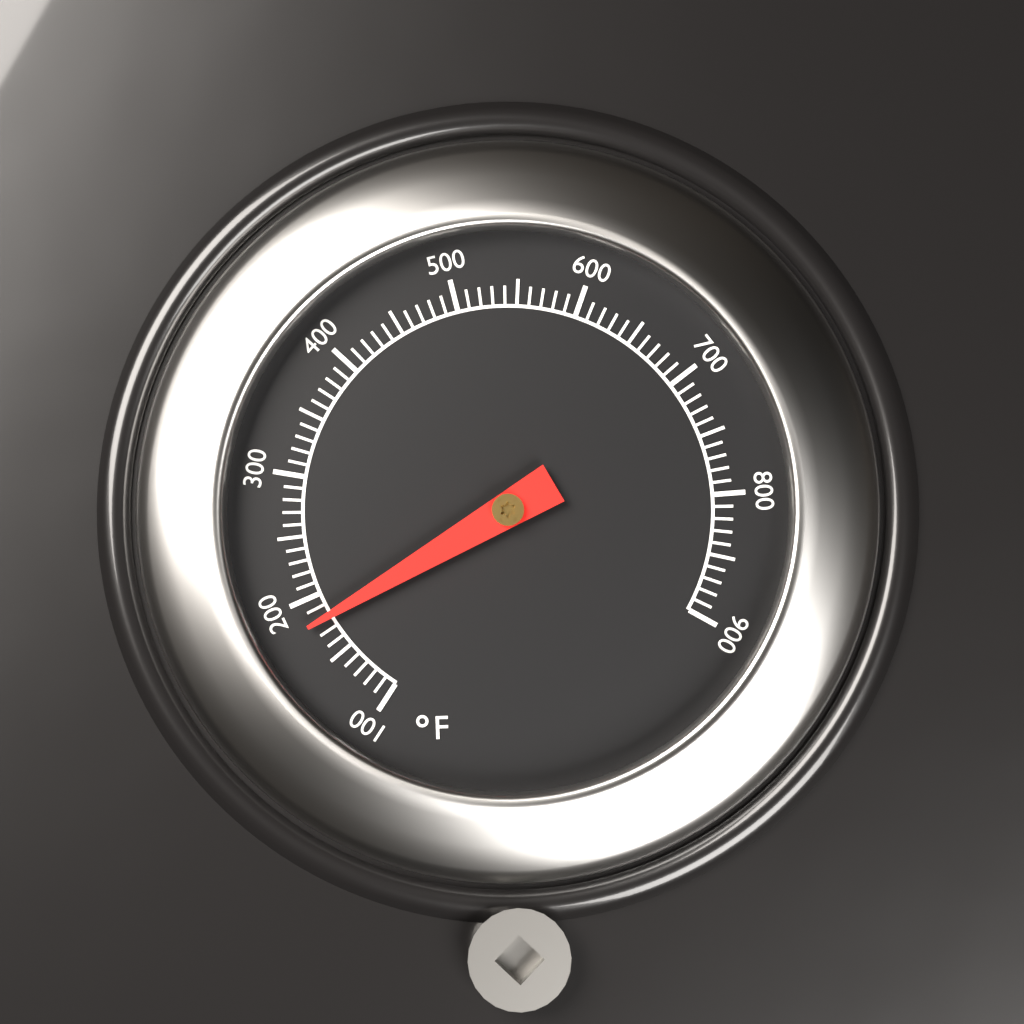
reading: 180 °F
